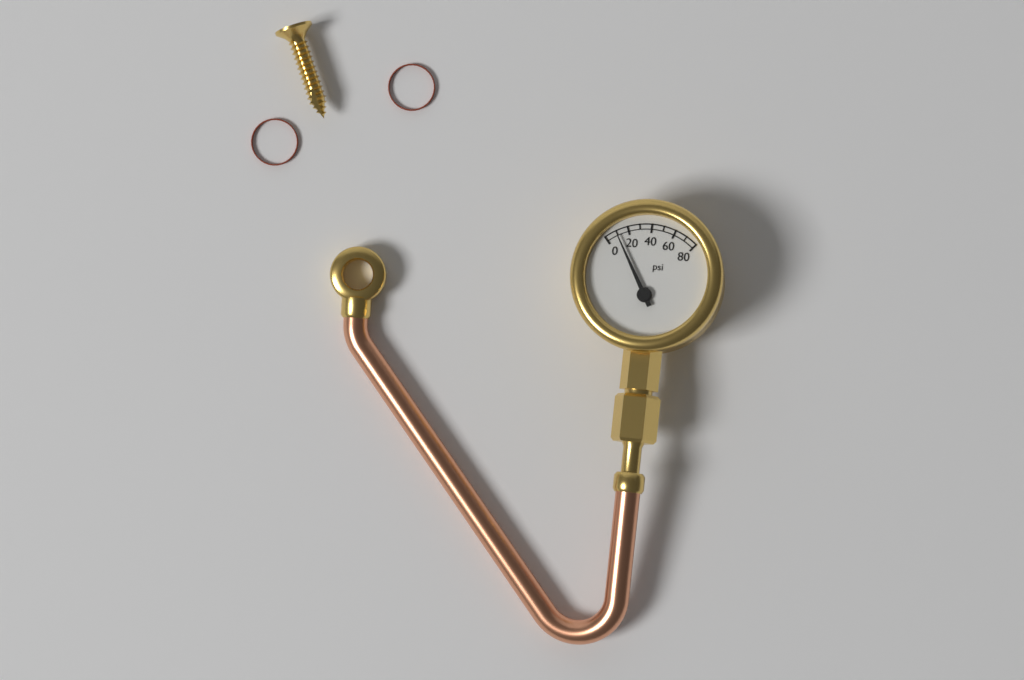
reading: 10 psi
